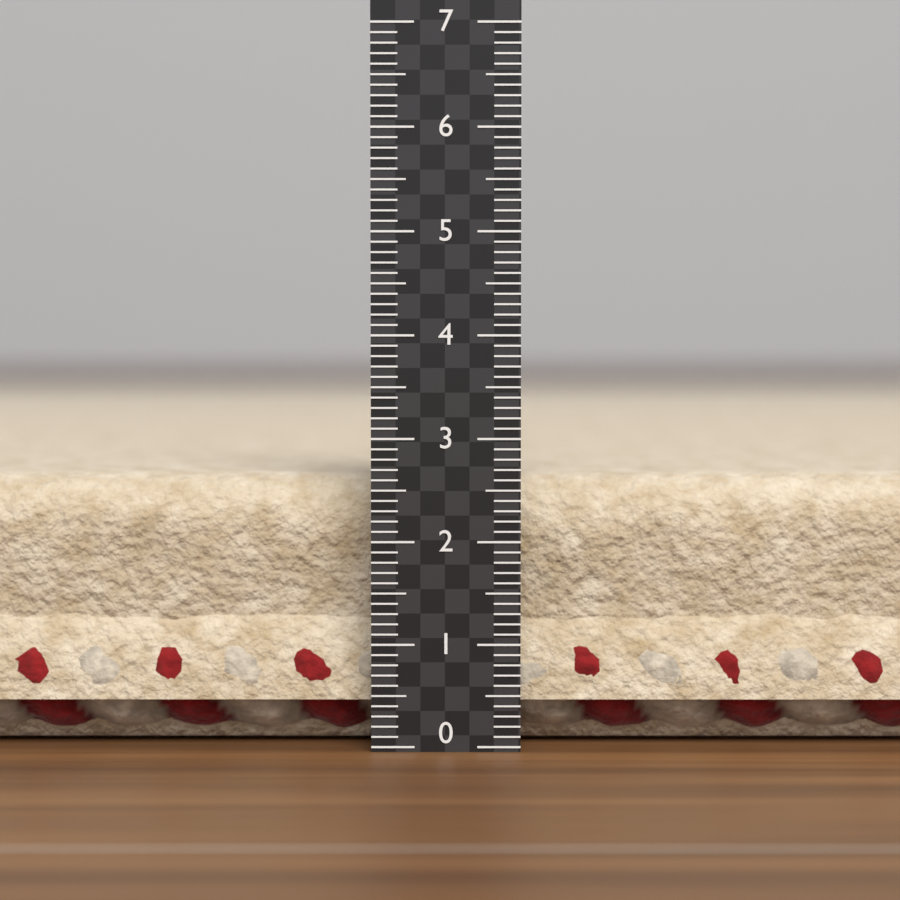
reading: 2.6 (no unit)
